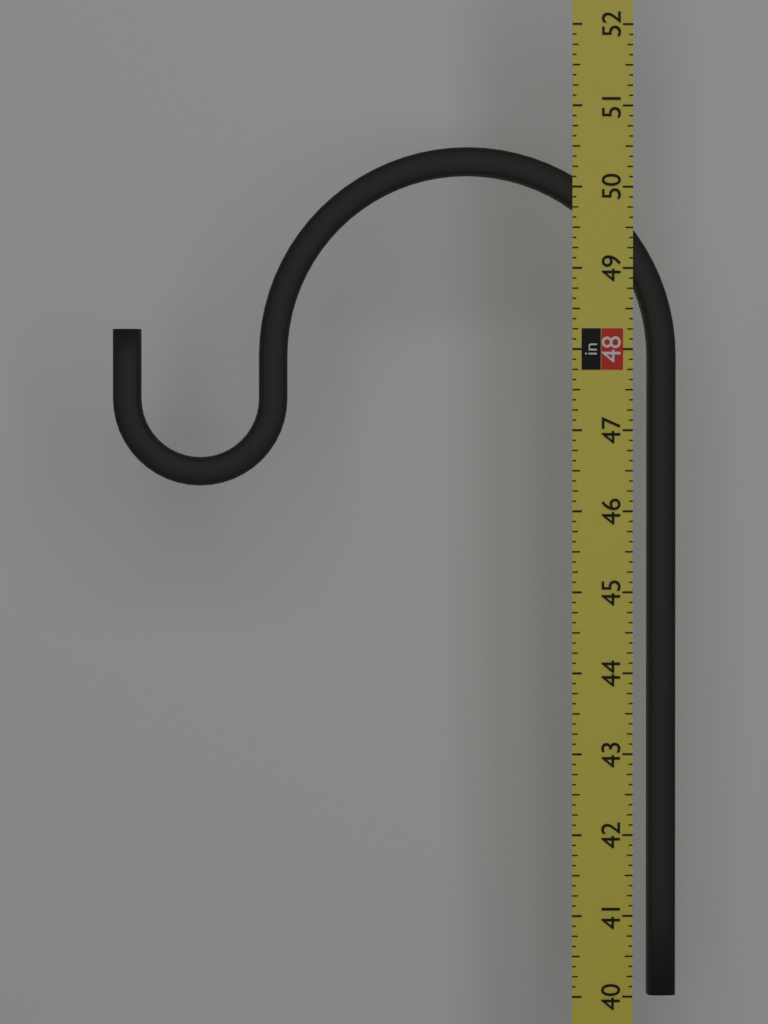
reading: 50.500 in
